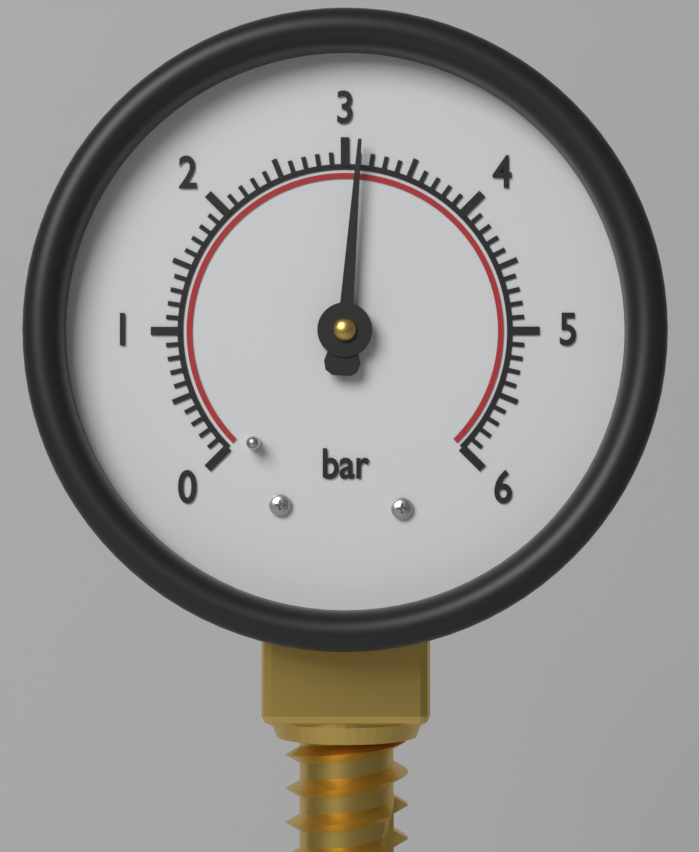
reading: 3.1 bar
